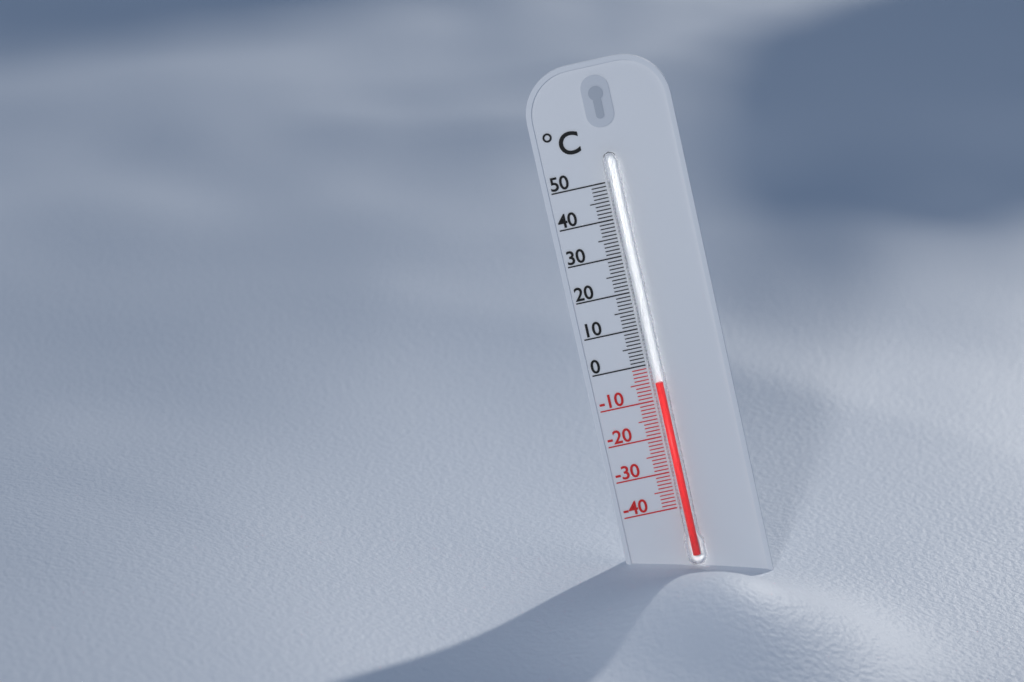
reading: -5 °C
